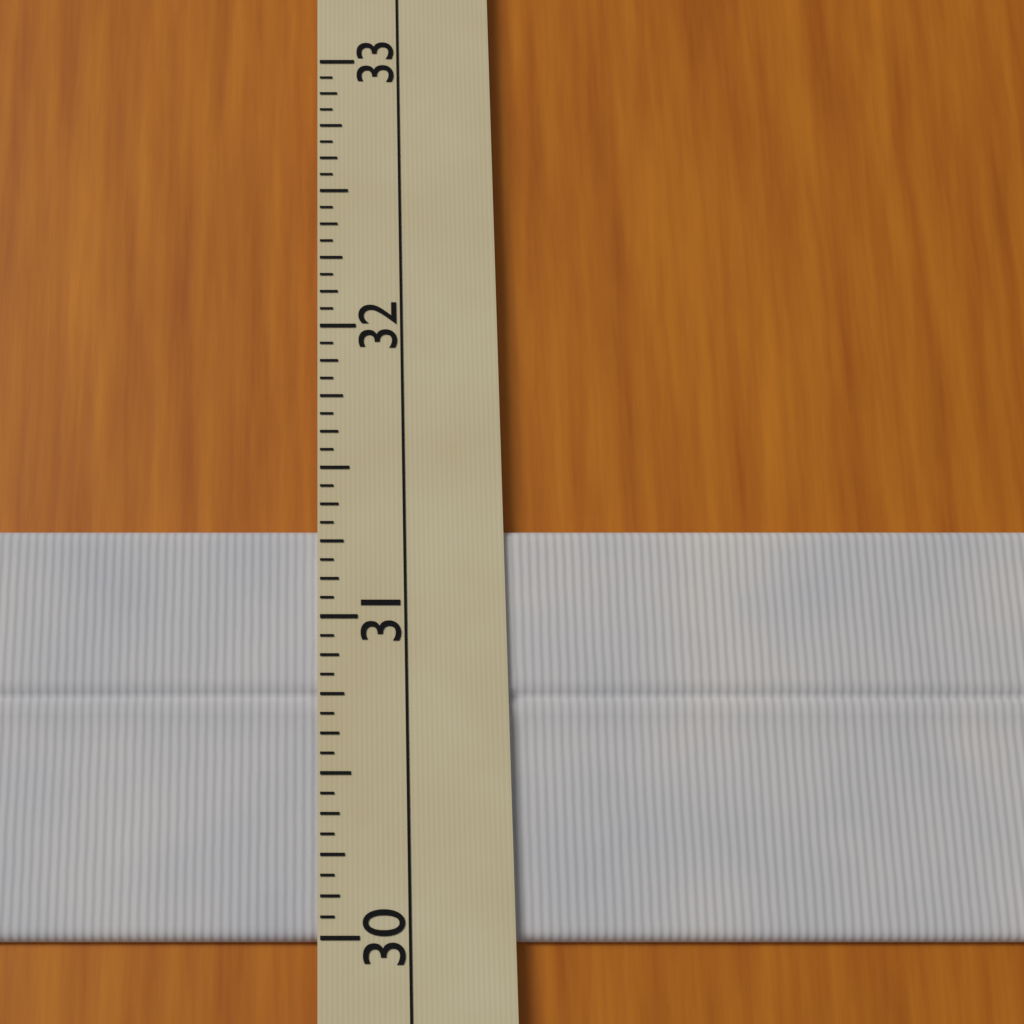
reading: 31.3000 (no unit)
